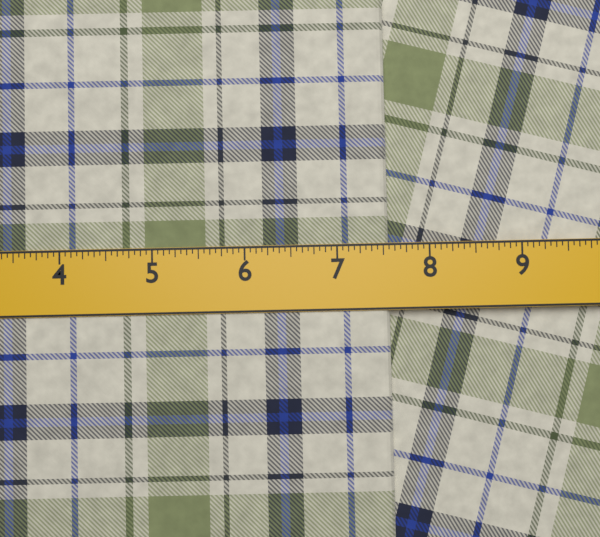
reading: 7.5625 in
